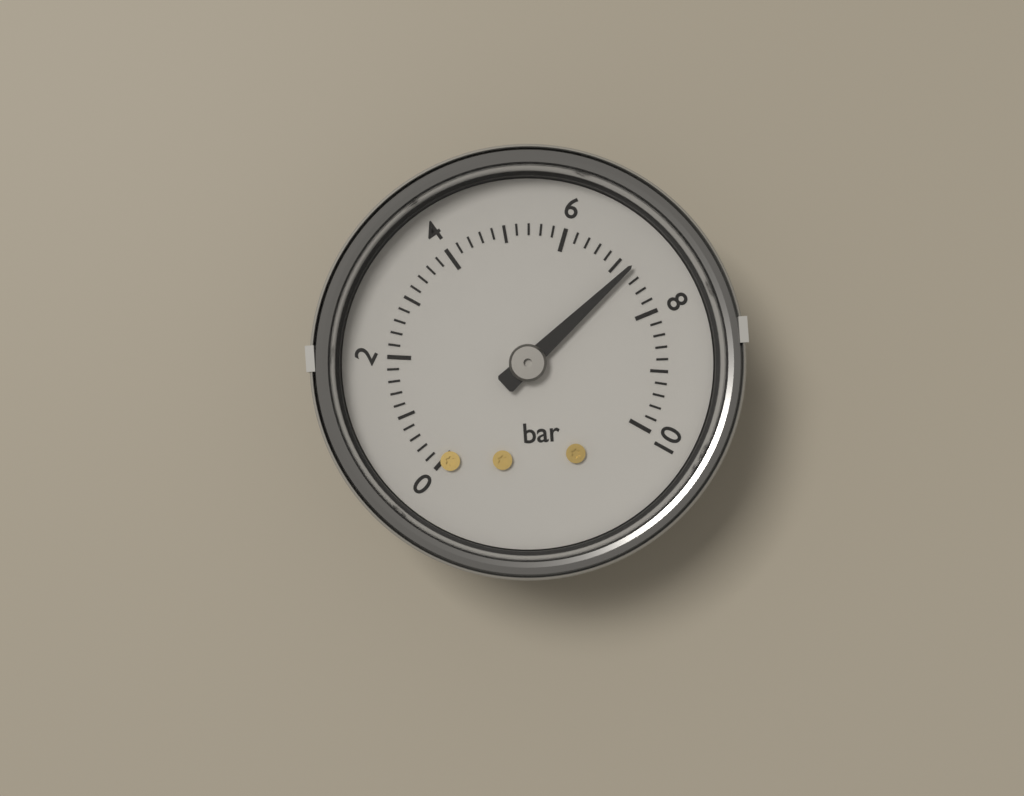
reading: 7.2 bar
